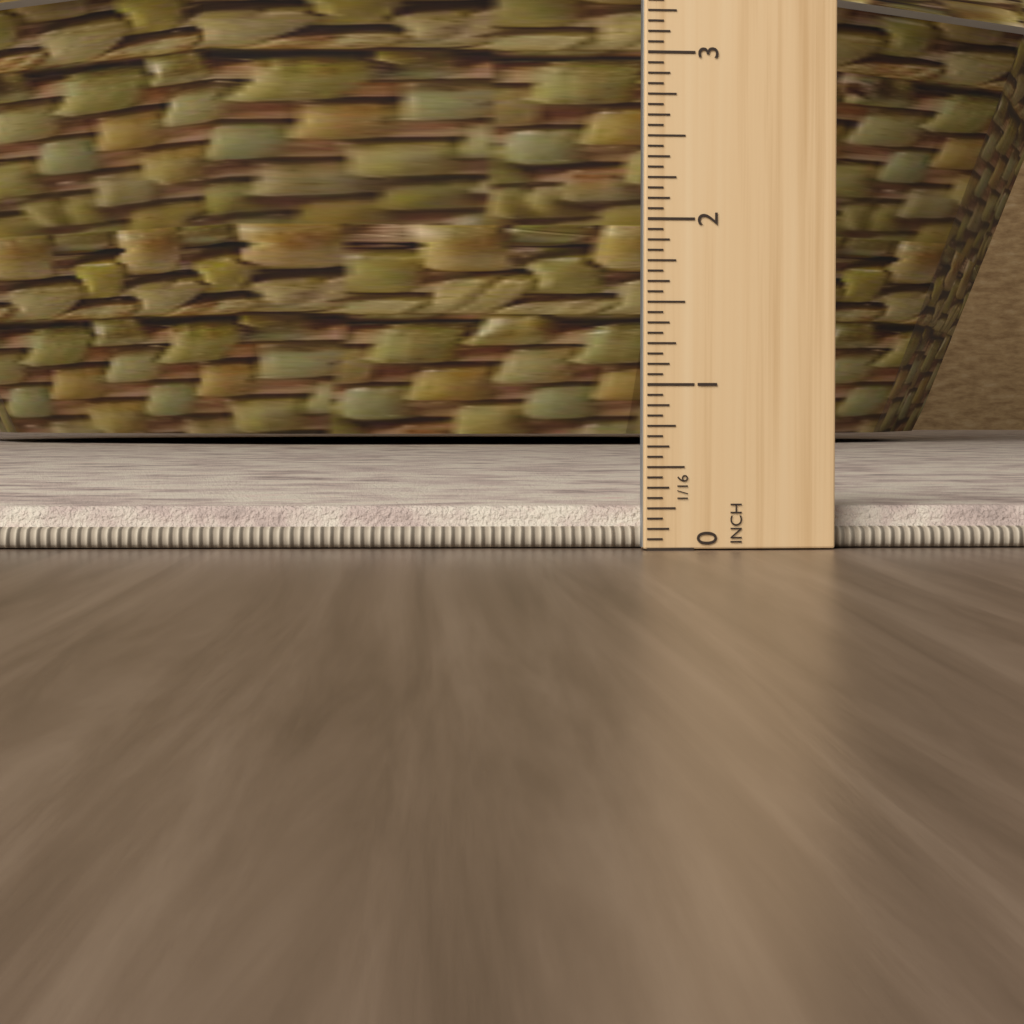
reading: 0.2500 in
